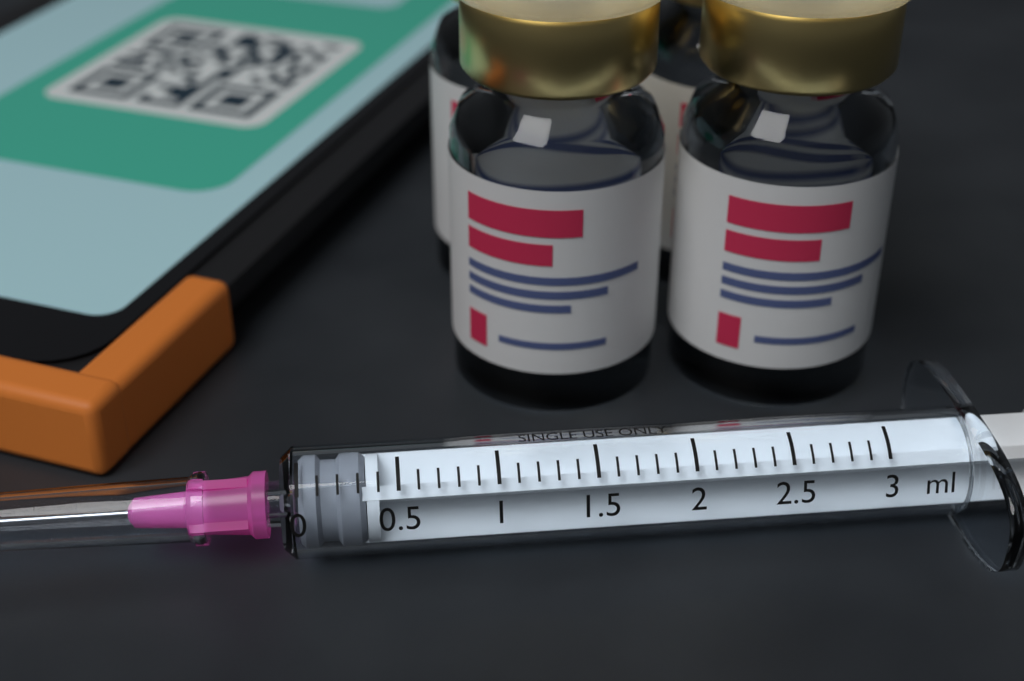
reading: 0.0 ml
